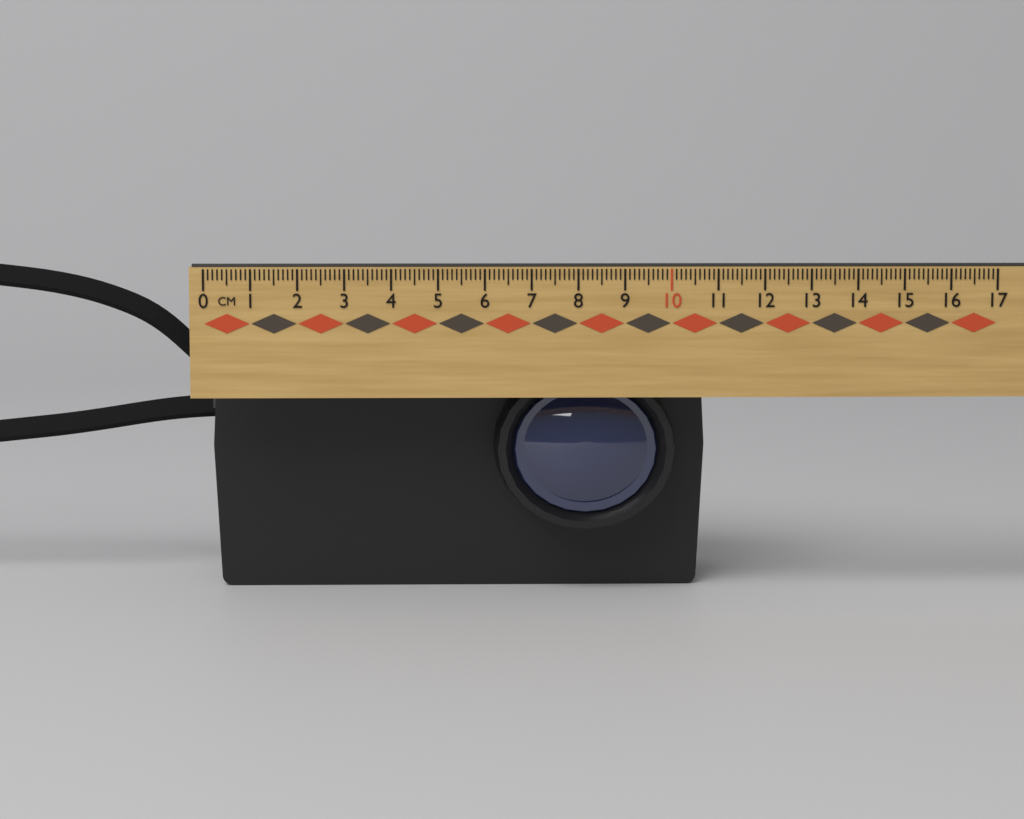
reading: 10.9 cm
